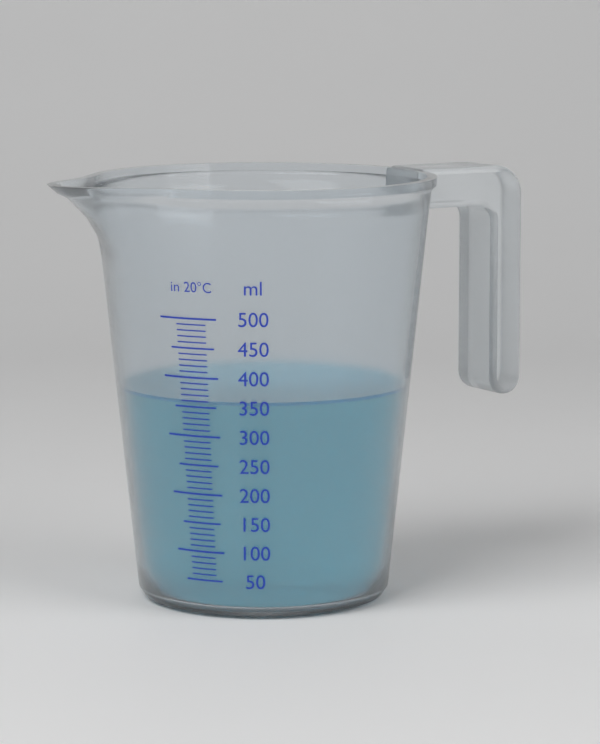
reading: 360 ml
